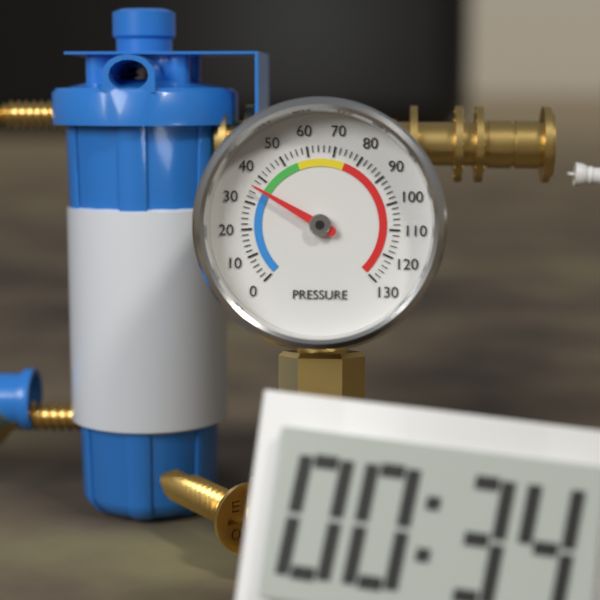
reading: 36 (no unit)
